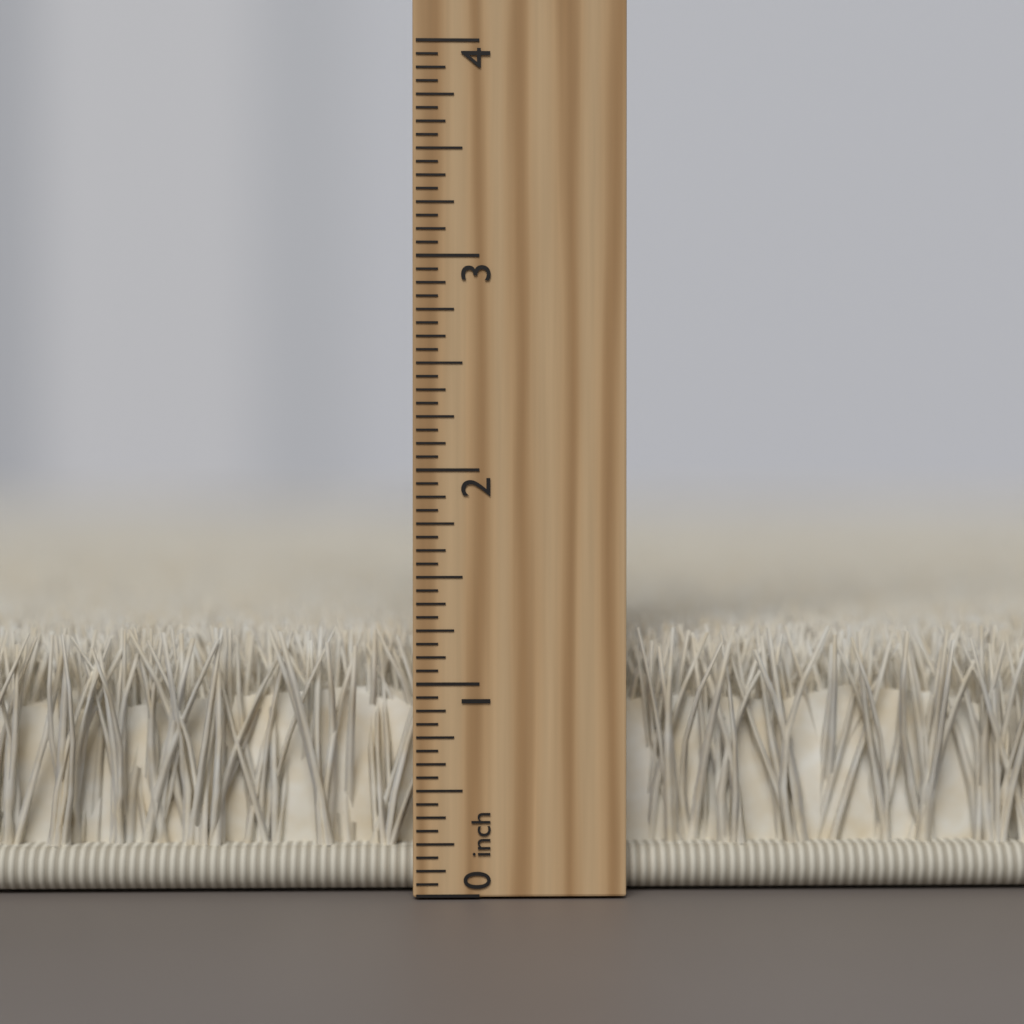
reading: 1.2500 inch
